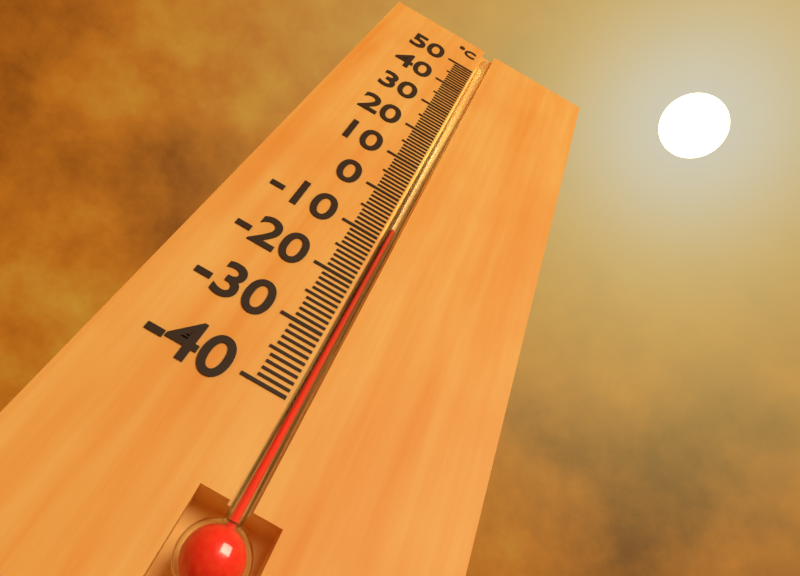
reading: -7 °C
